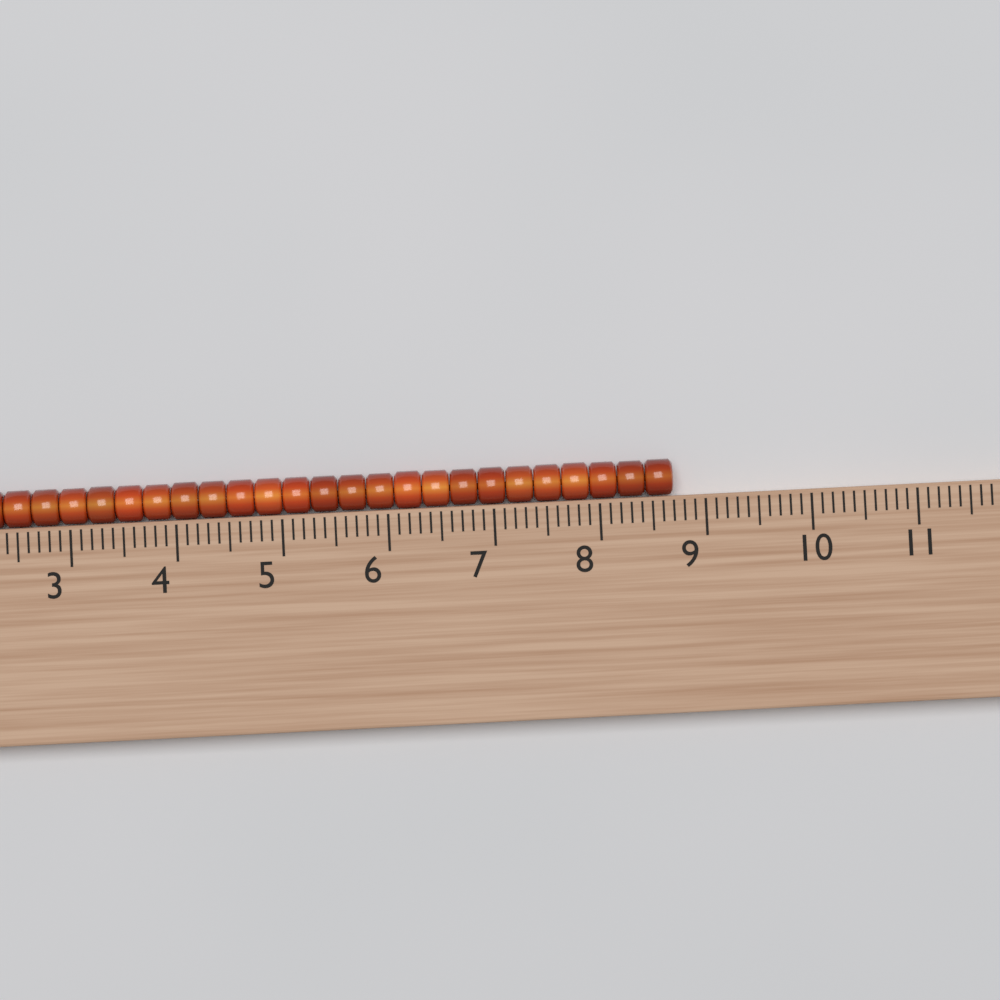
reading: 8.7 (no unit)
